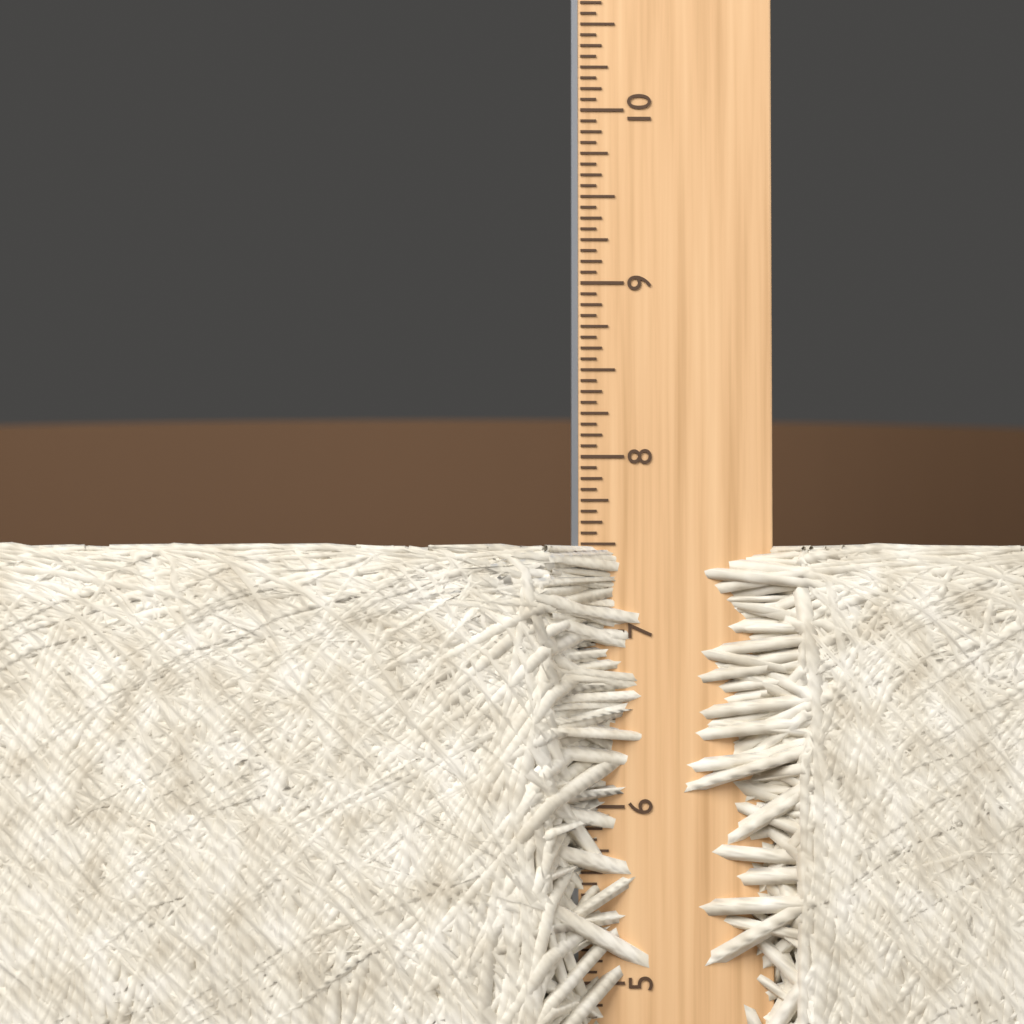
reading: 7.5000 in
